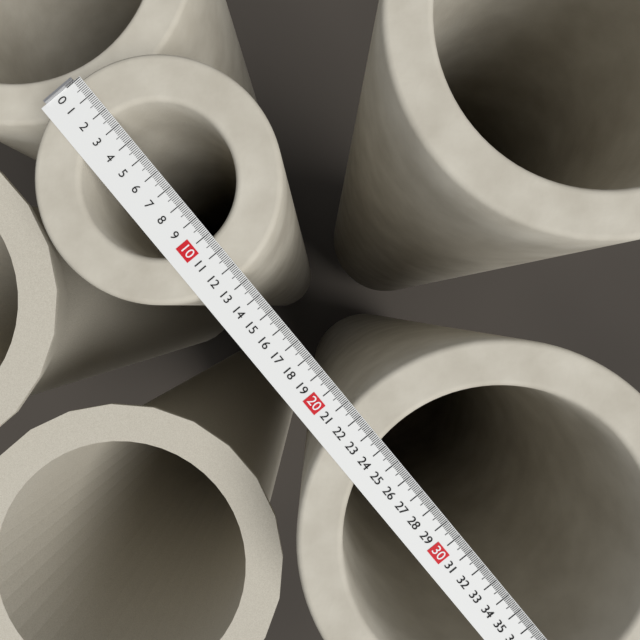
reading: 12.6 (no unit)
